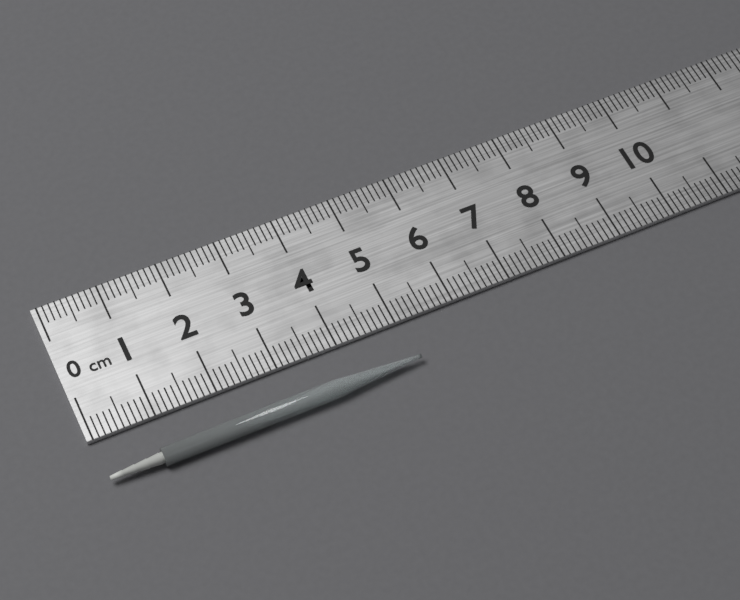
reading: 5.1 cm
